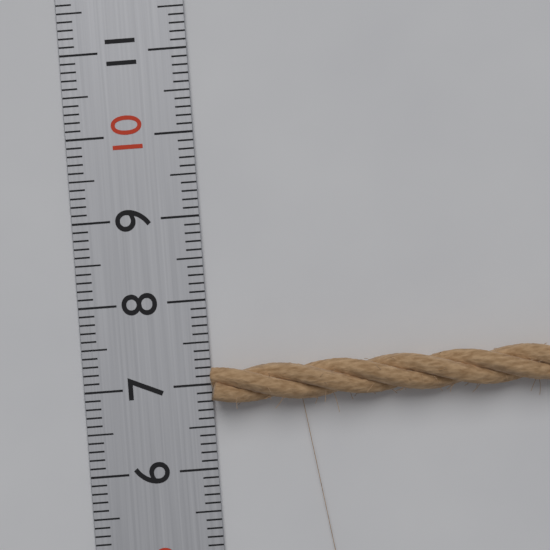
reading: 7.2 (no unit)
